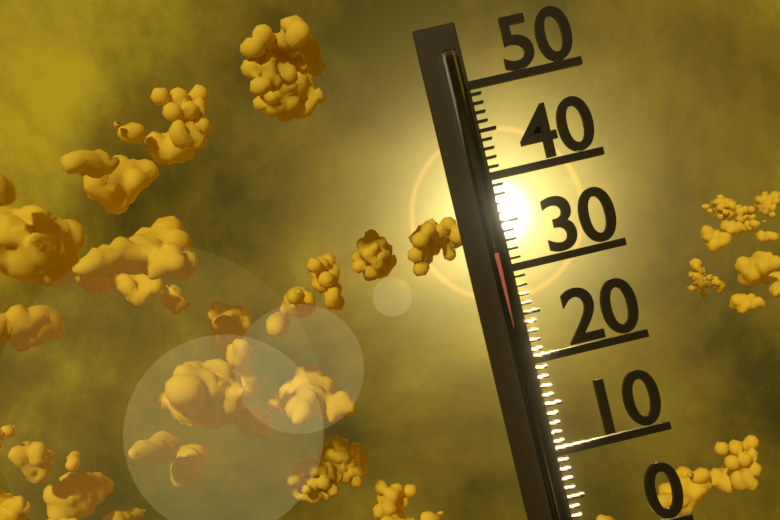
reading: 32 (no unit)
